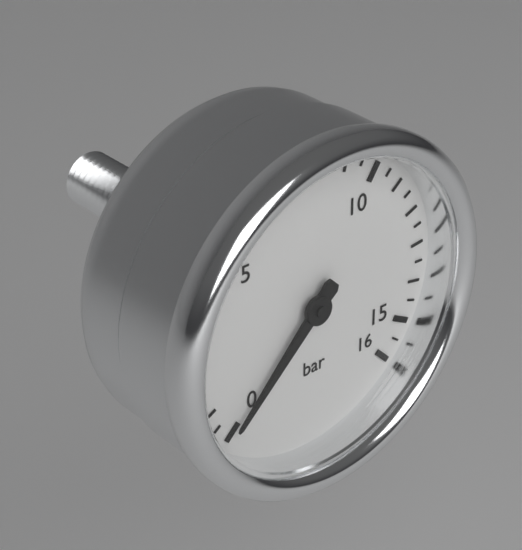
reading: 0.0 bar
